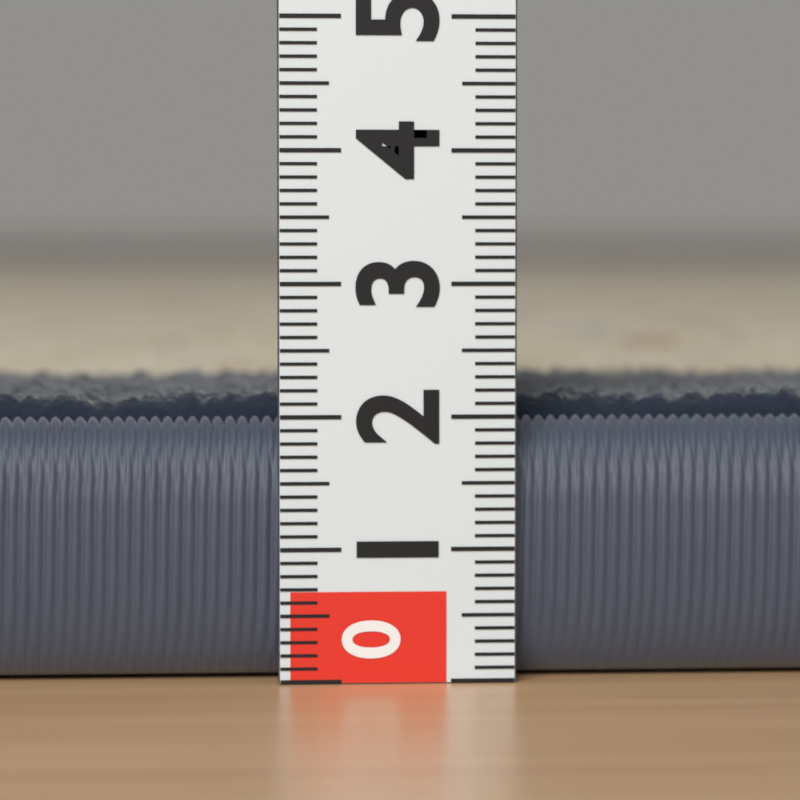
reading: 2.2 (no unit)
